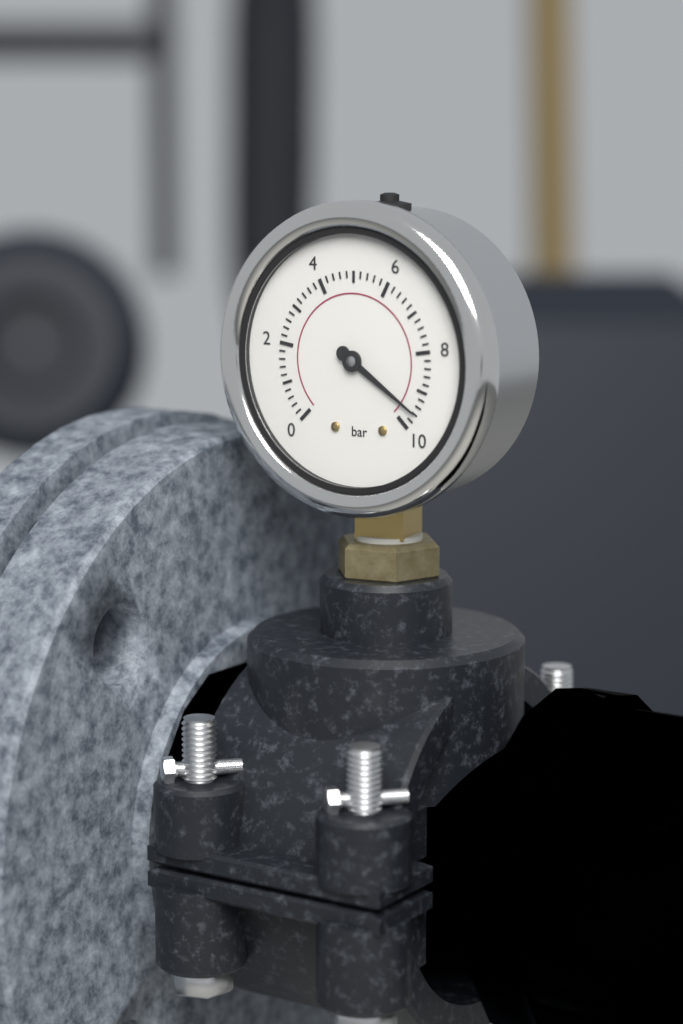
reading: 9.6 bar
